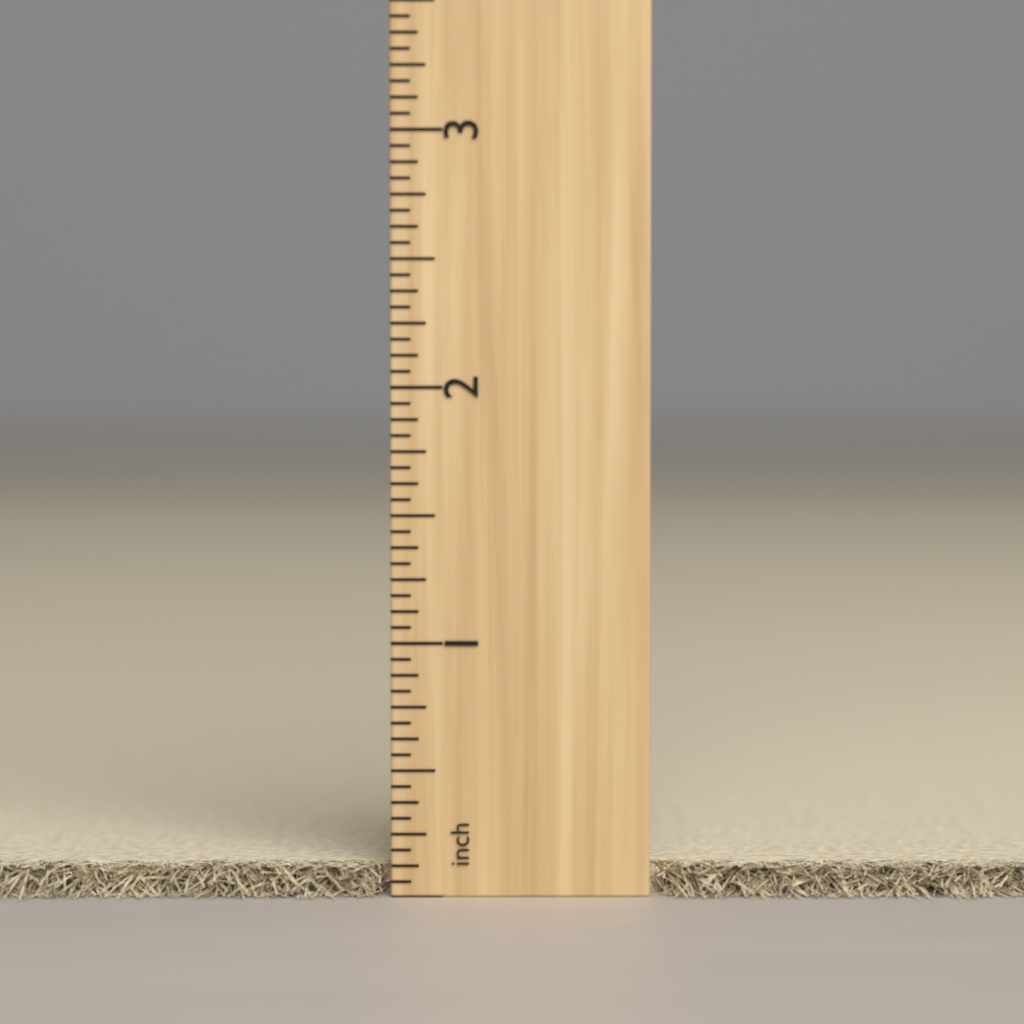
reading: 0.1250 inch
